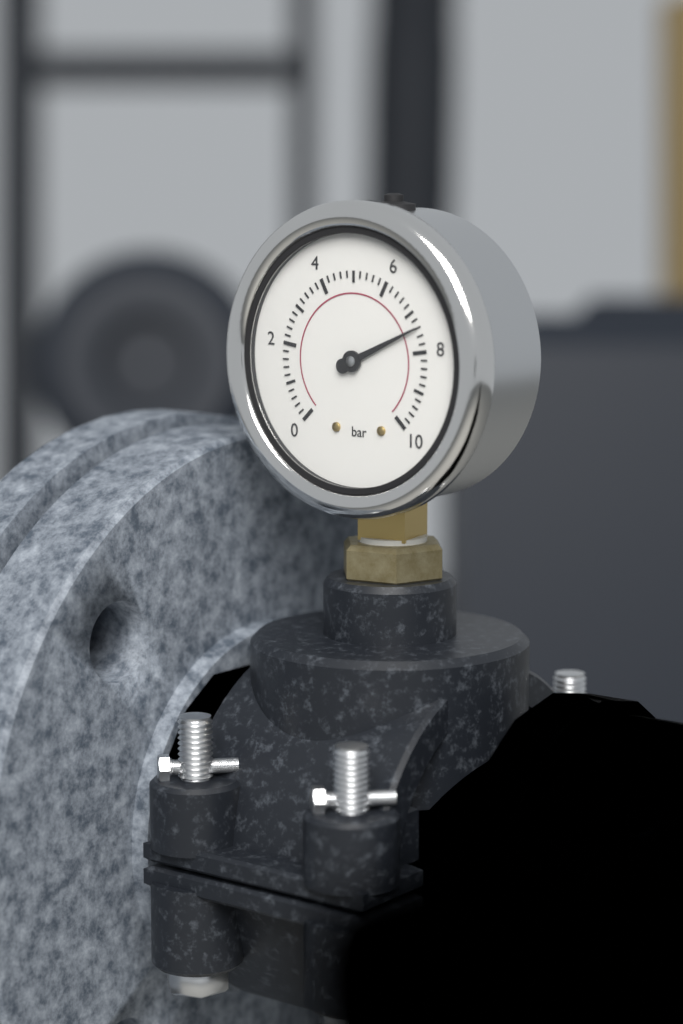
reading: 7.4 bar
